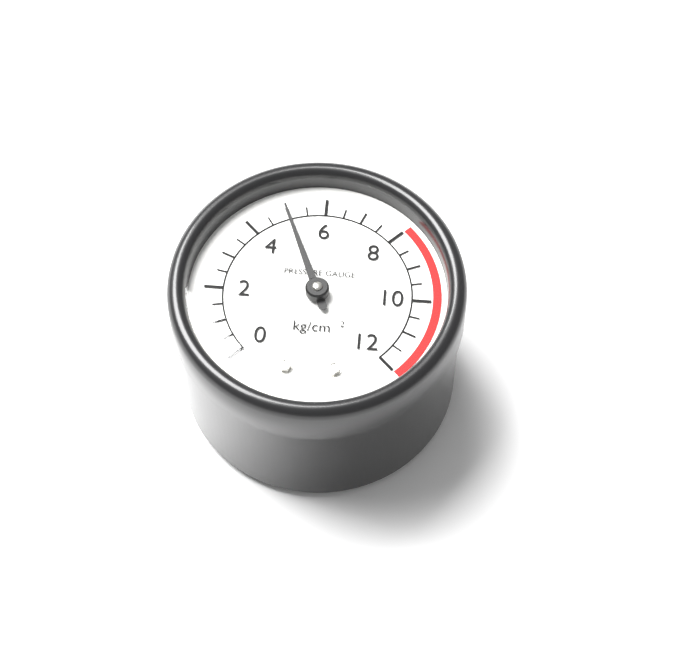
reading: 5.0 kg/cm²
